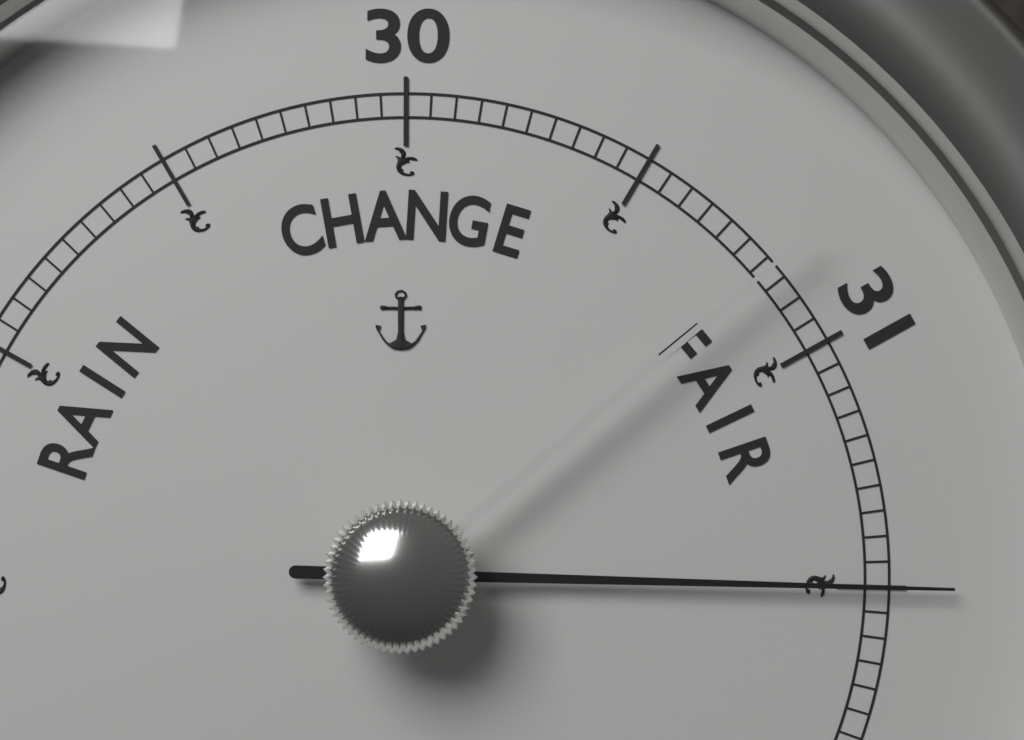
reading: 31.50 (no unit)
